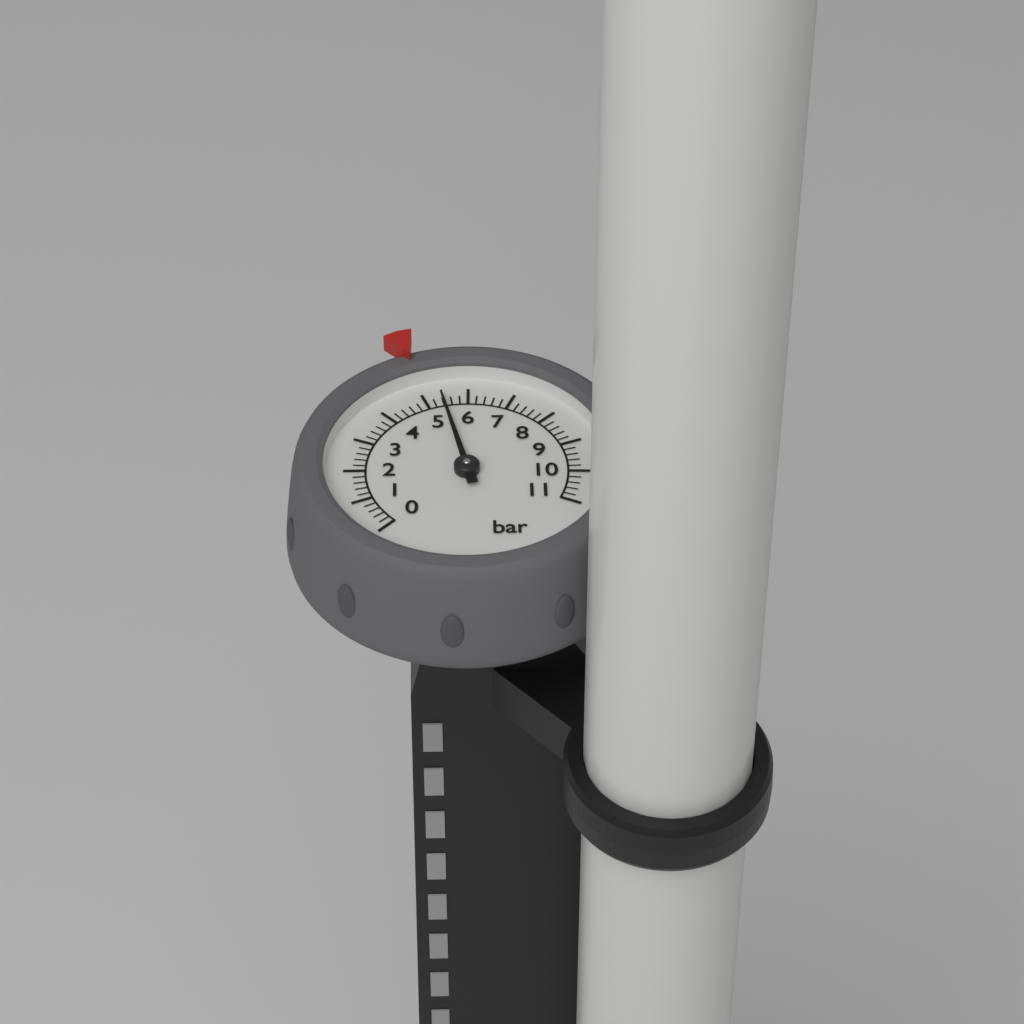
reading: 5.4 bar
